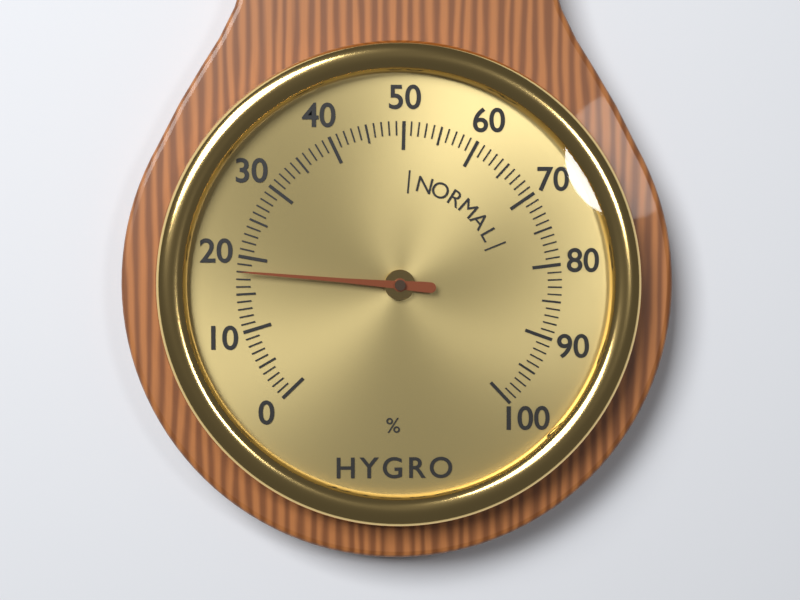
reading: 18 %
